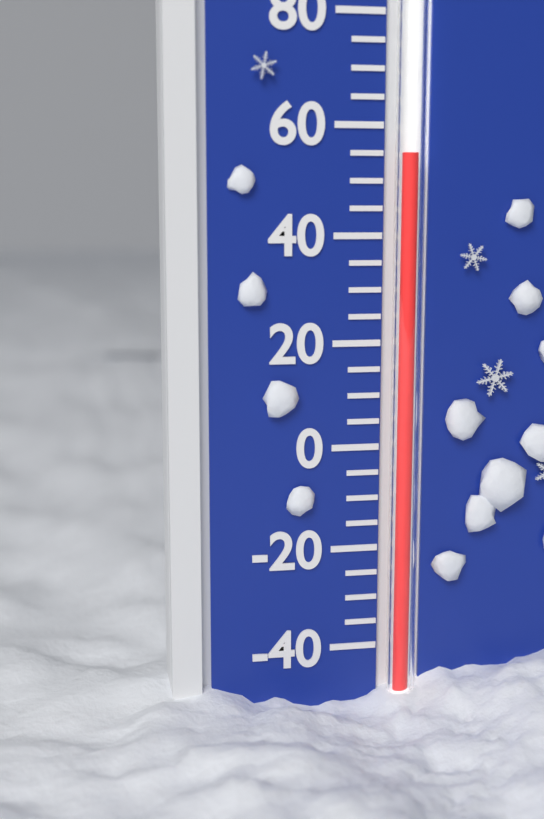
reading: 55 °F
